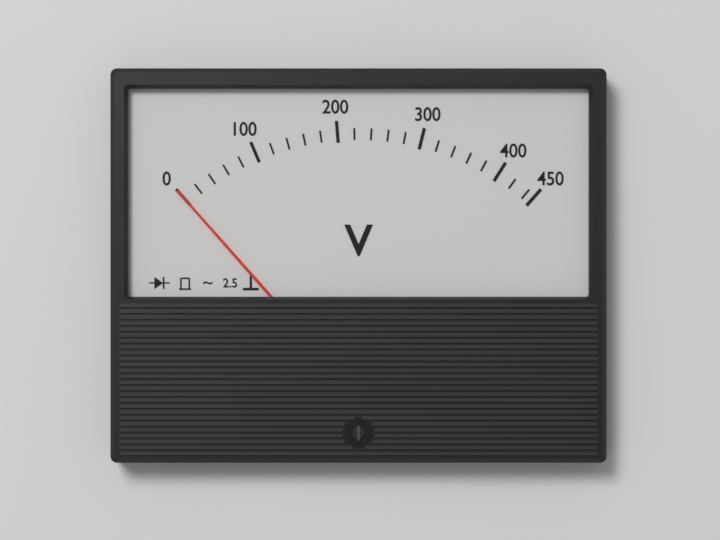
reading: 0 V
